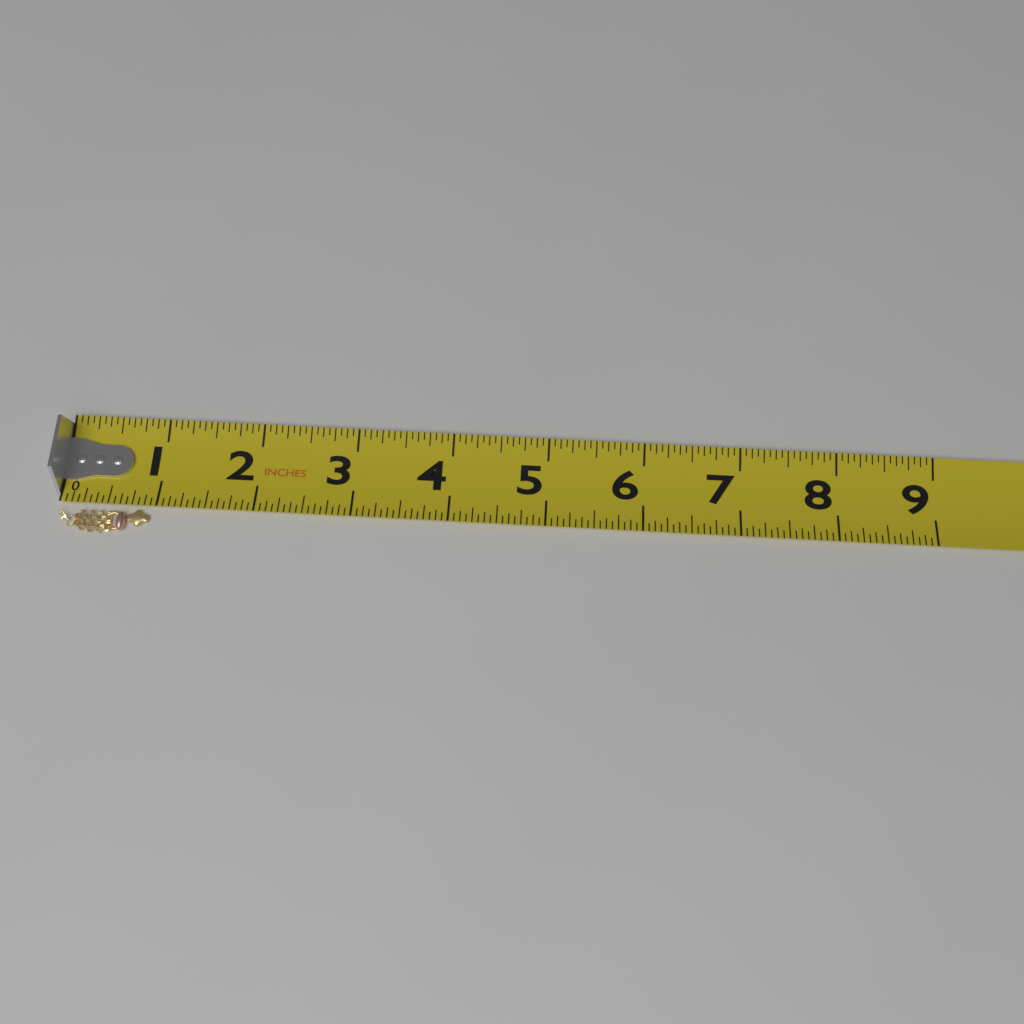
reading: 0.9375 in
